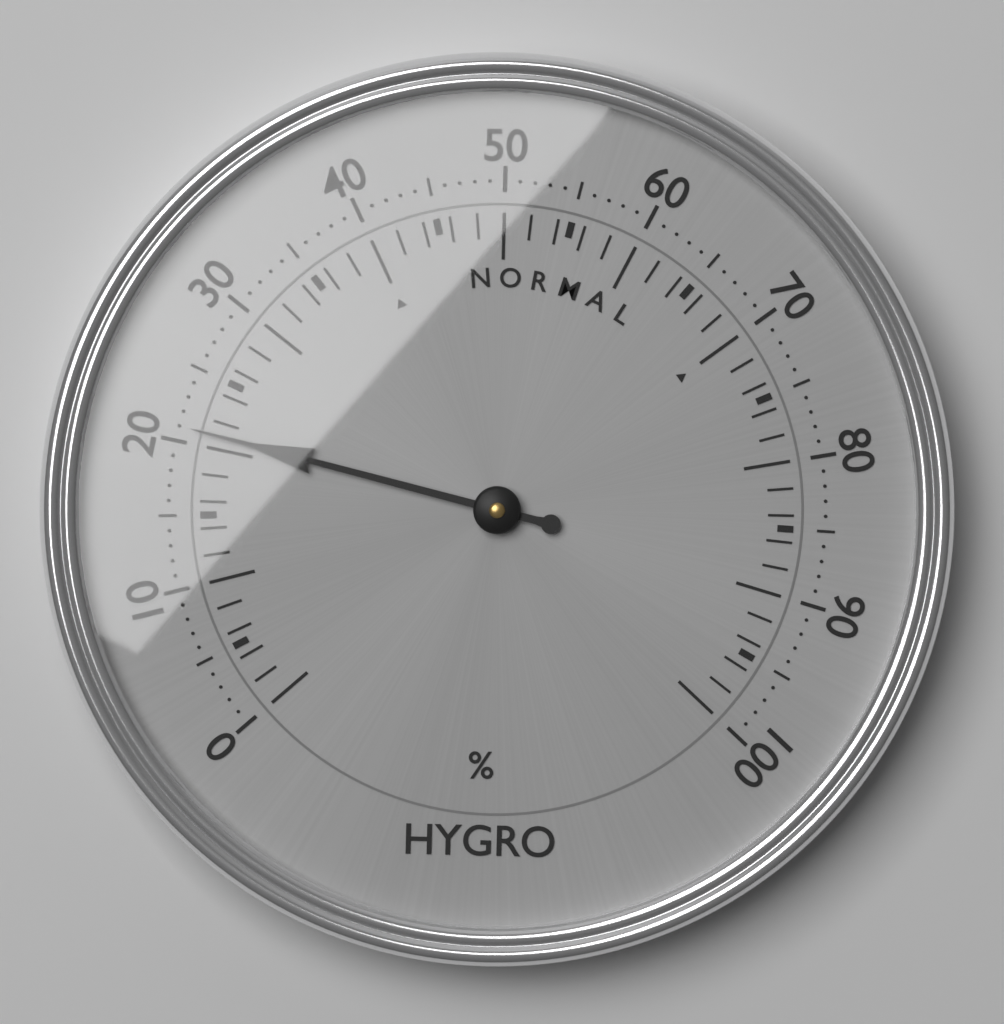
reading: 21 %
